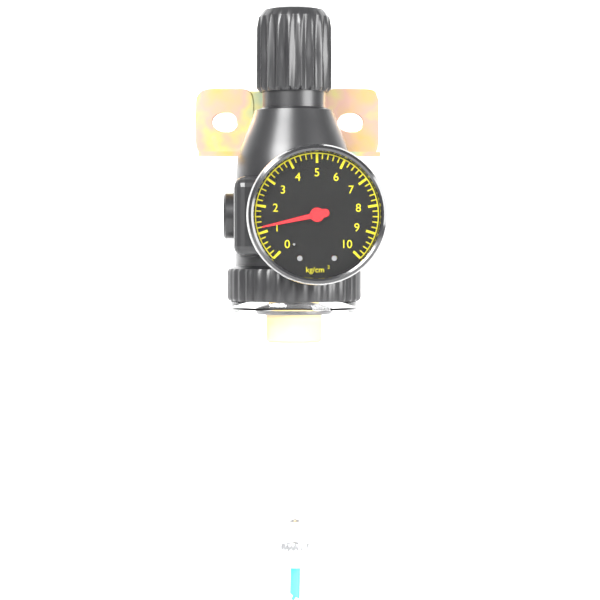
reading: 1.2 kg/cm²
